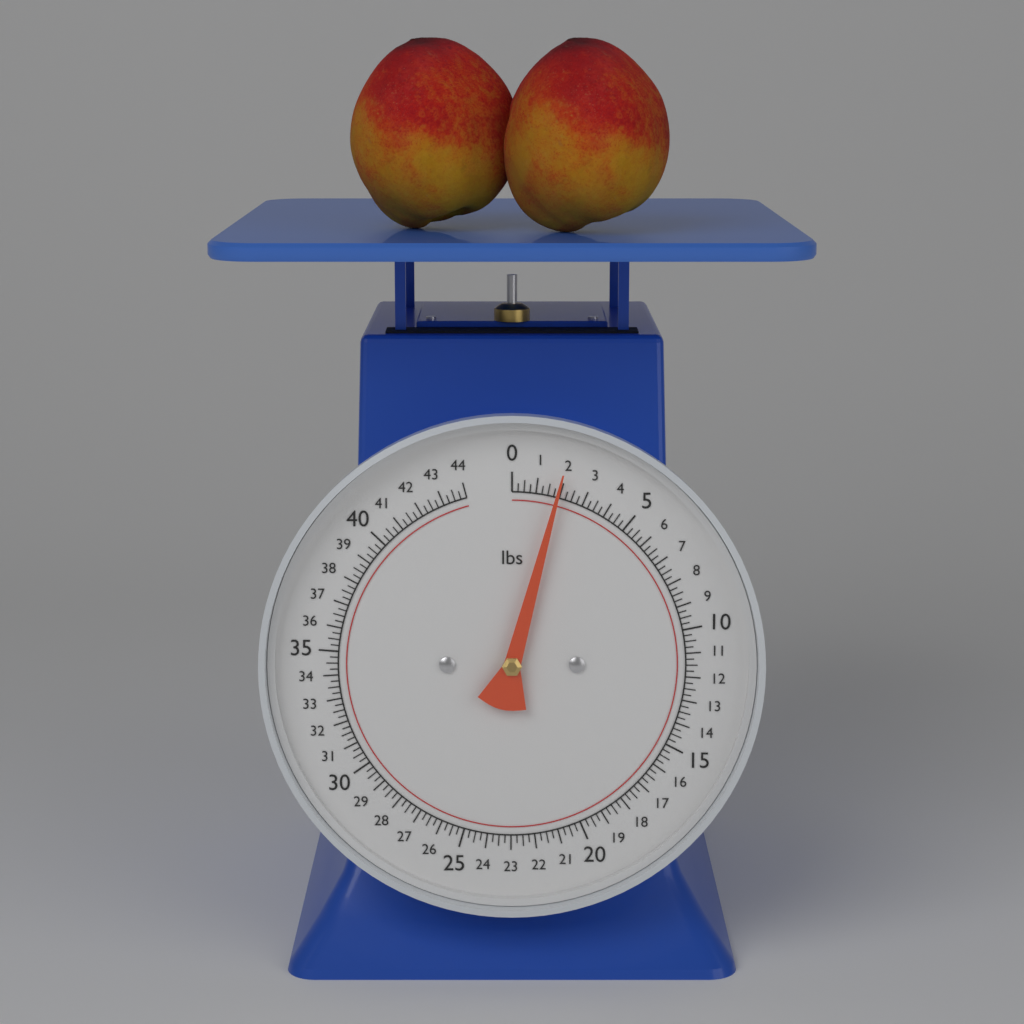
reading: 1.90 lbs
